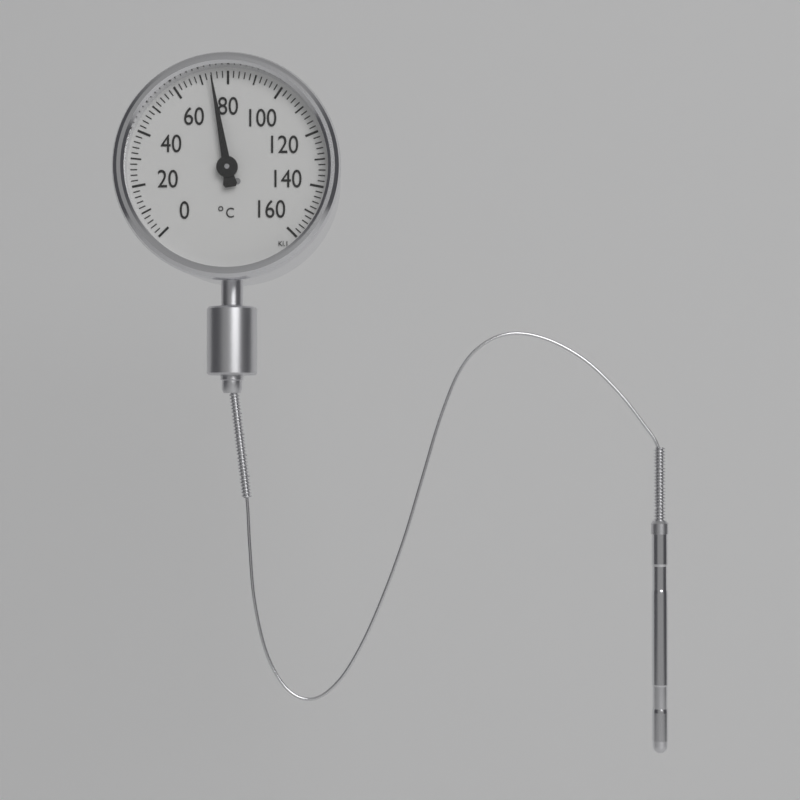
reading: 74 °C
